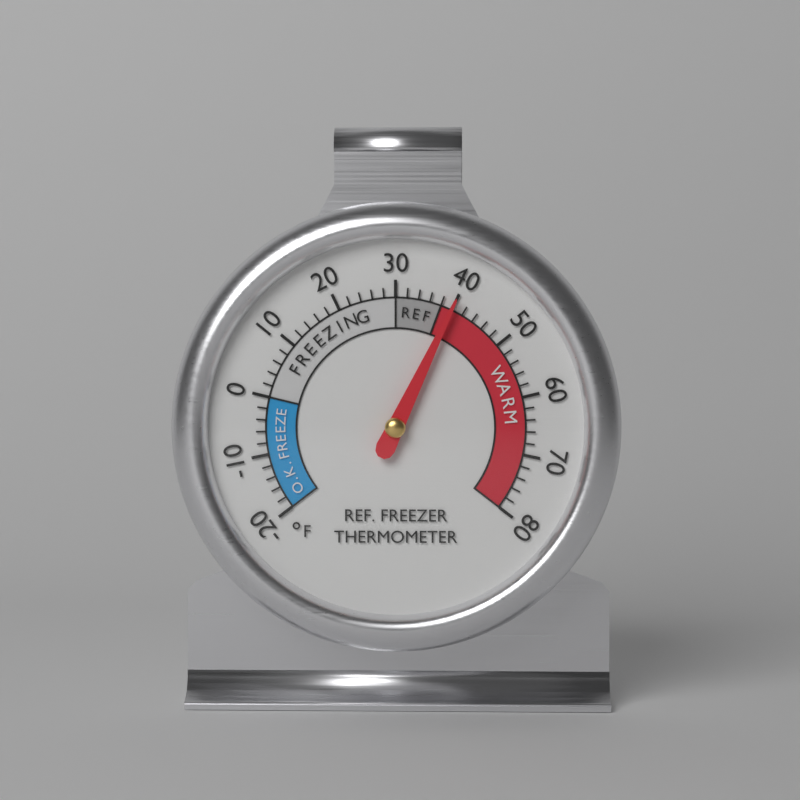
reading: 40 °F
